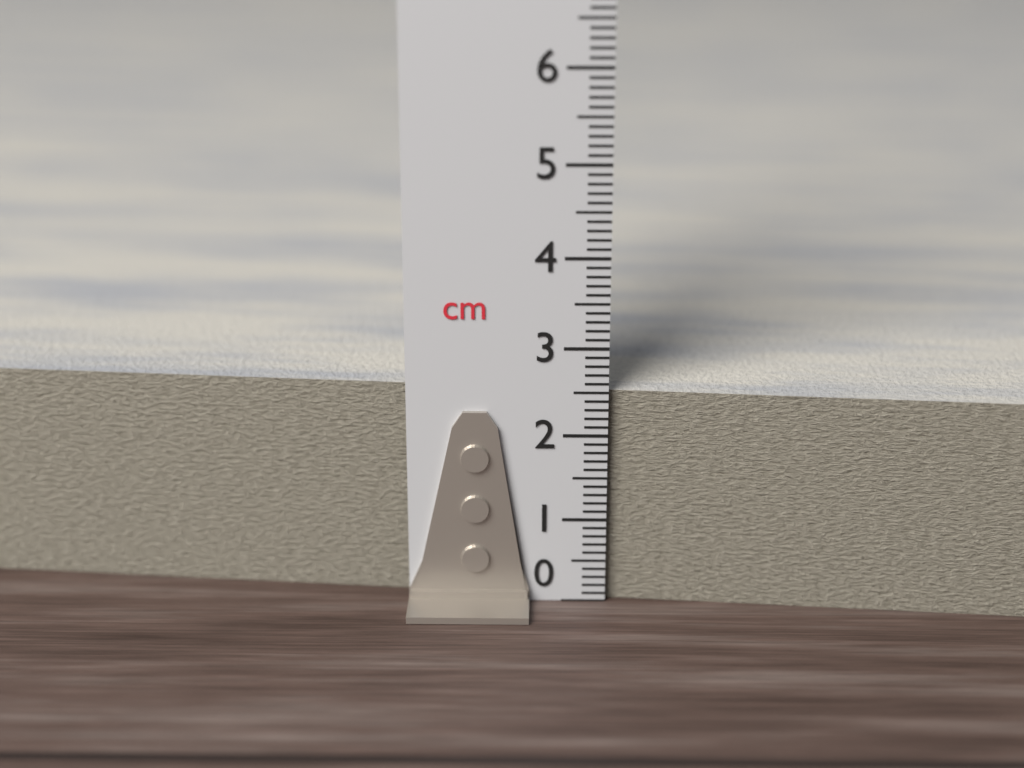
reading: 2.5 cm
